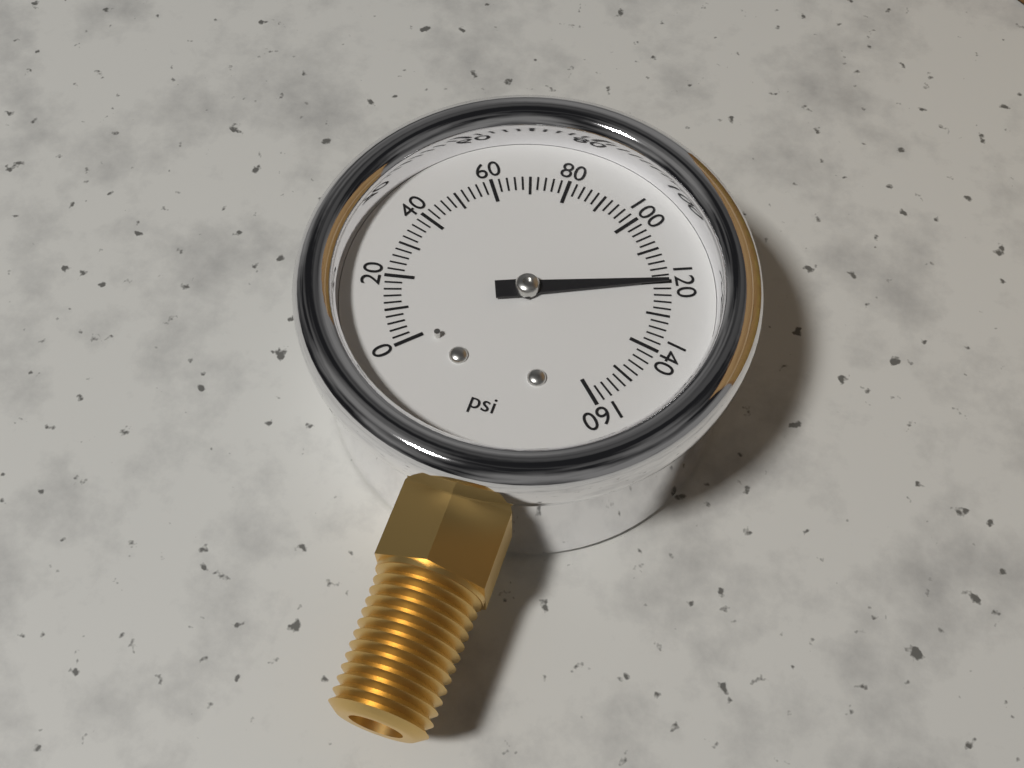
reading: 120 psi
